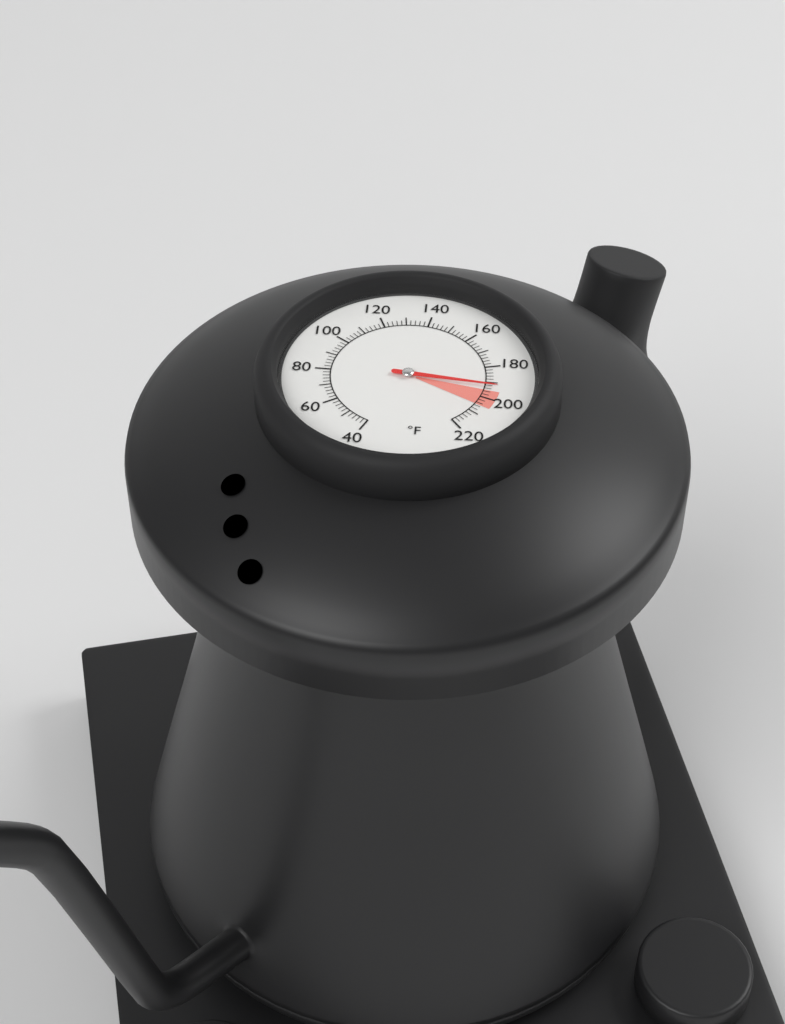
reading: 192 °F
